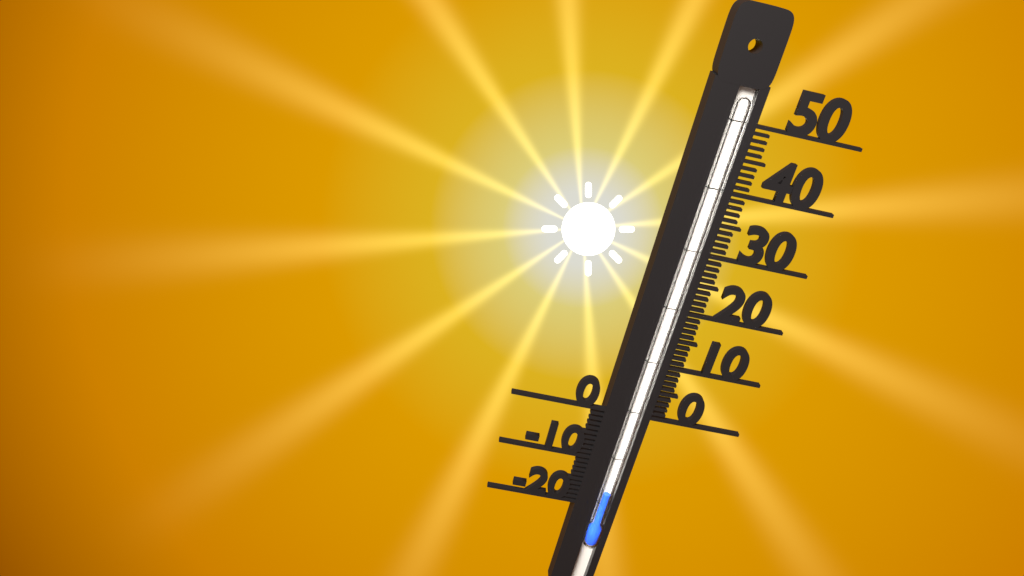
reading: -17 (no unit)
